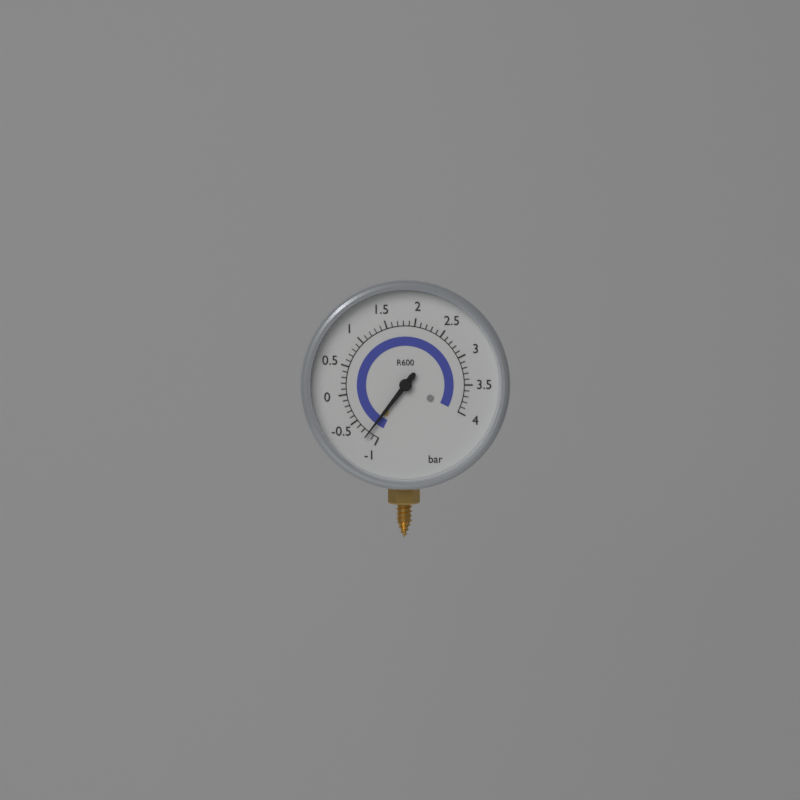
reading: -0.8 bar
